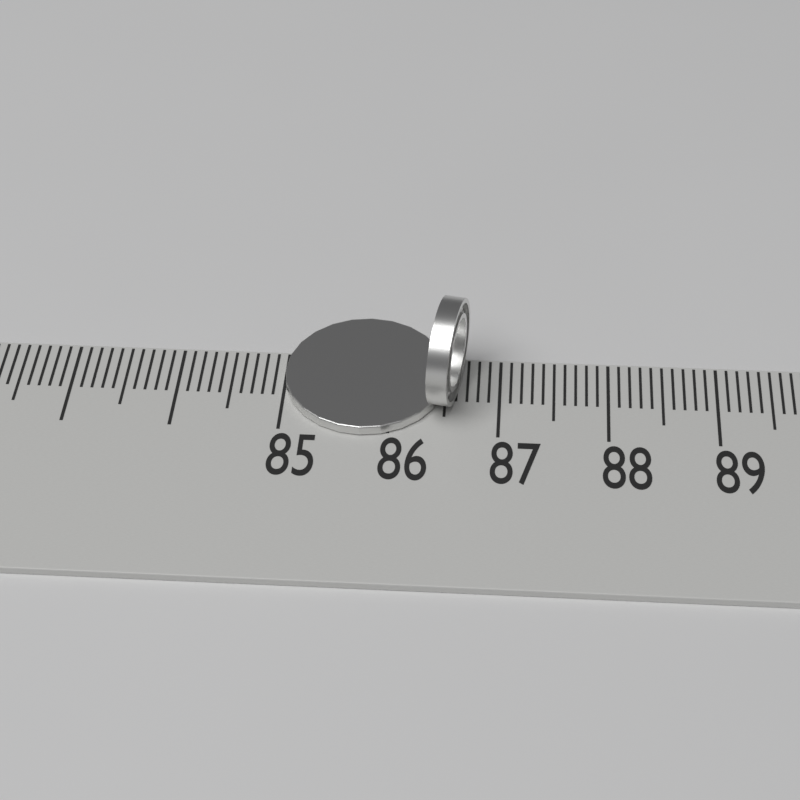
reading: 86.5 (no unit)
